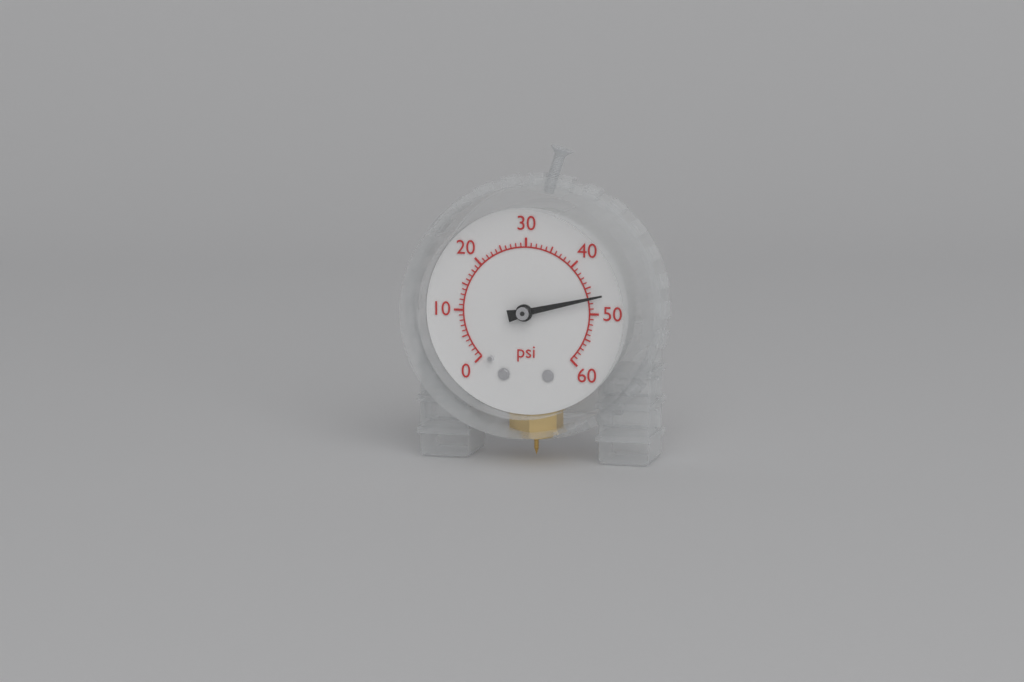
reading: 47 psi
